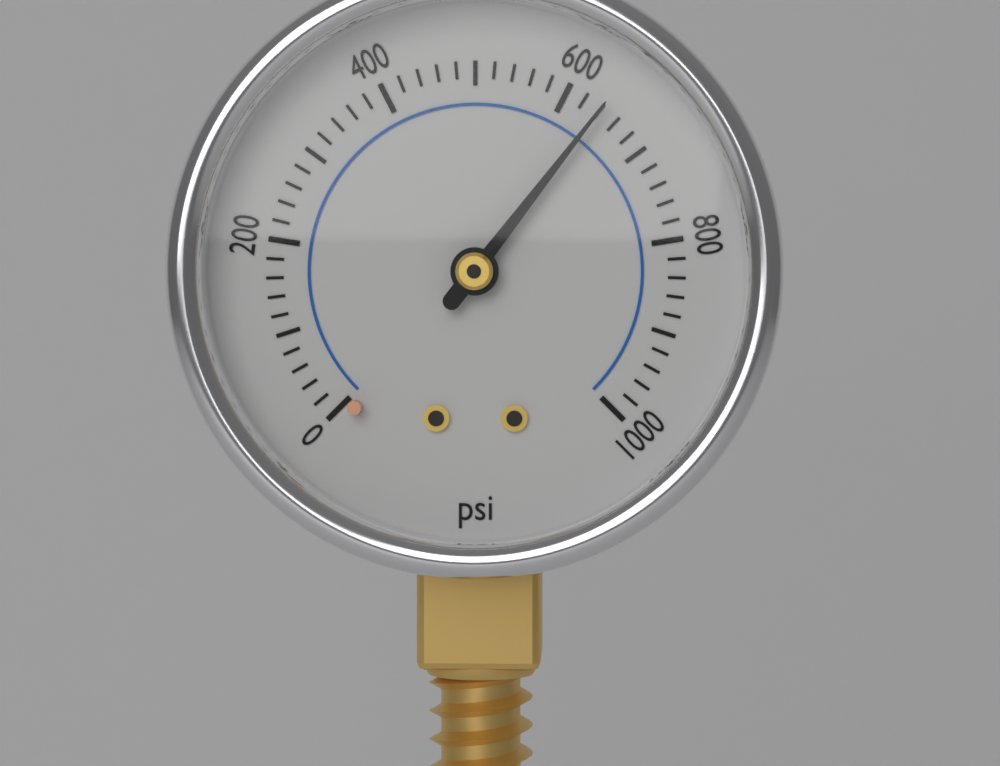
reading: 640 psi
